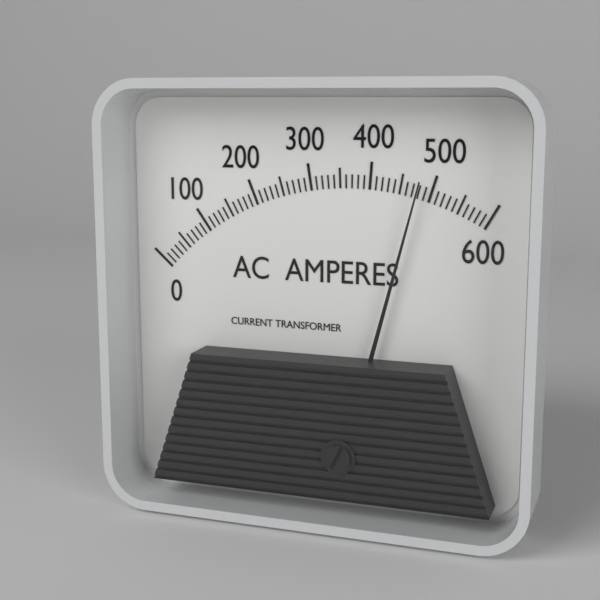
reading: 480 A
